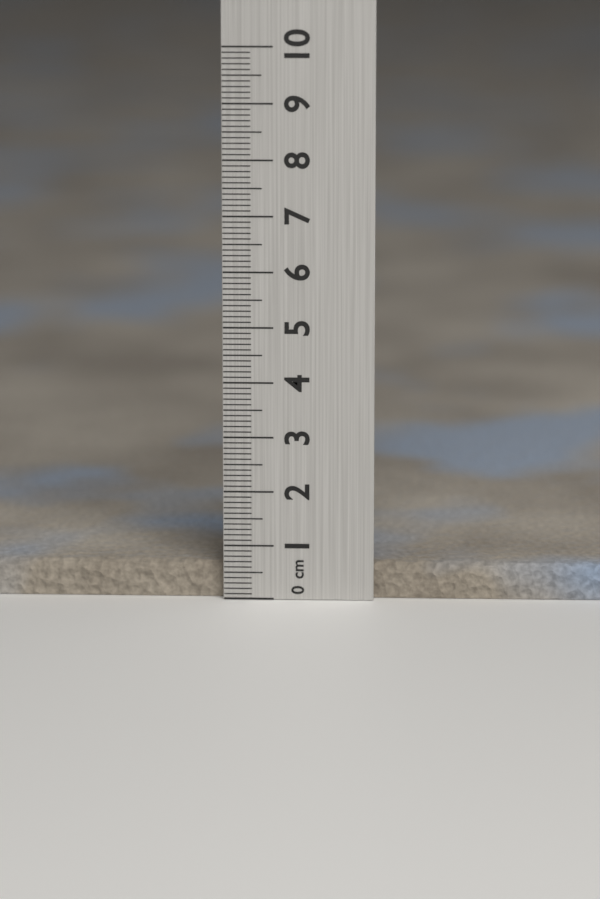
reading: 0.7 cm
